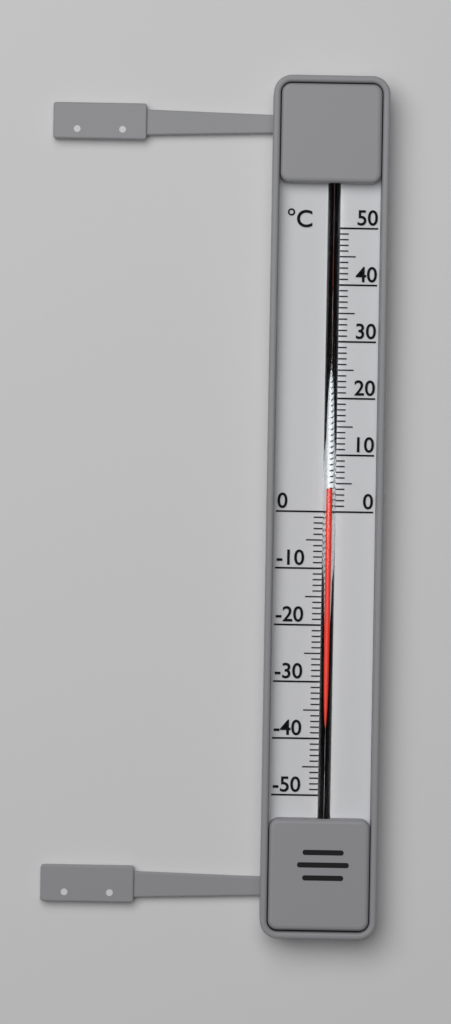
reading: 4 °C
